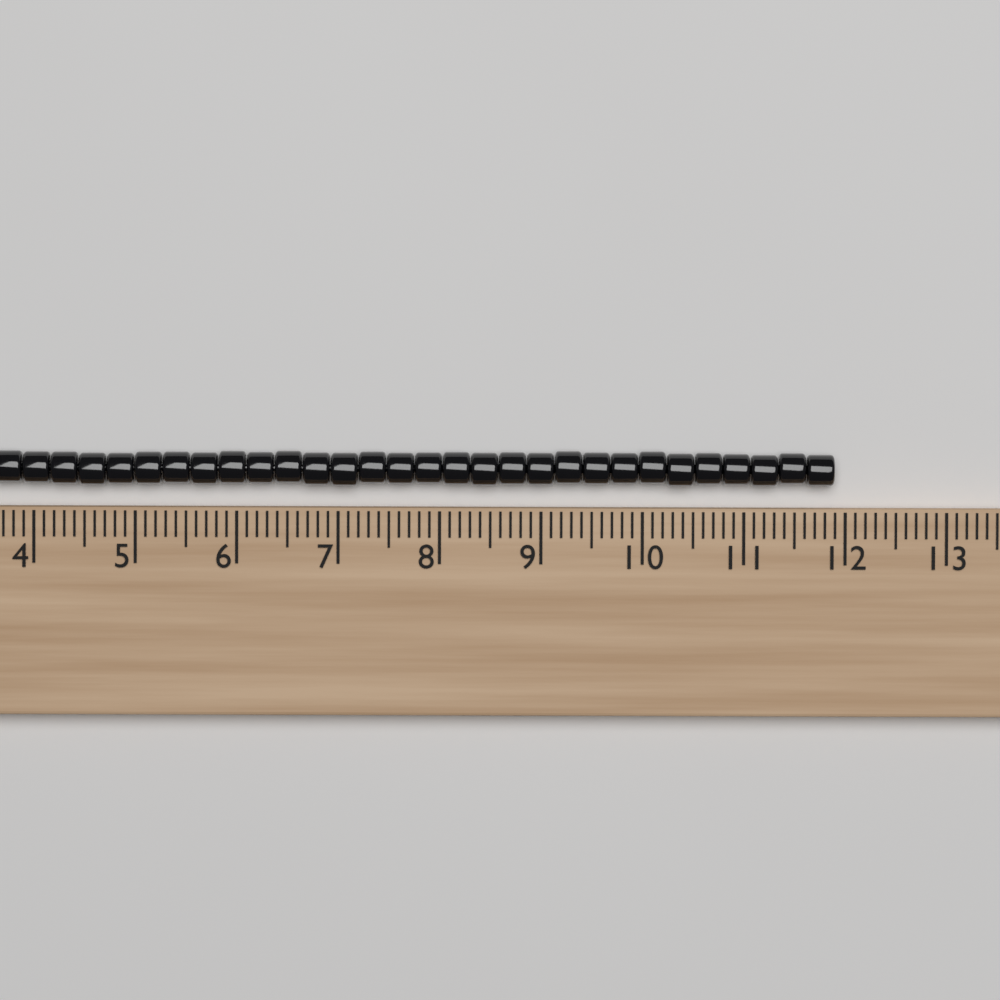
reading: 11.9 (no unit)
